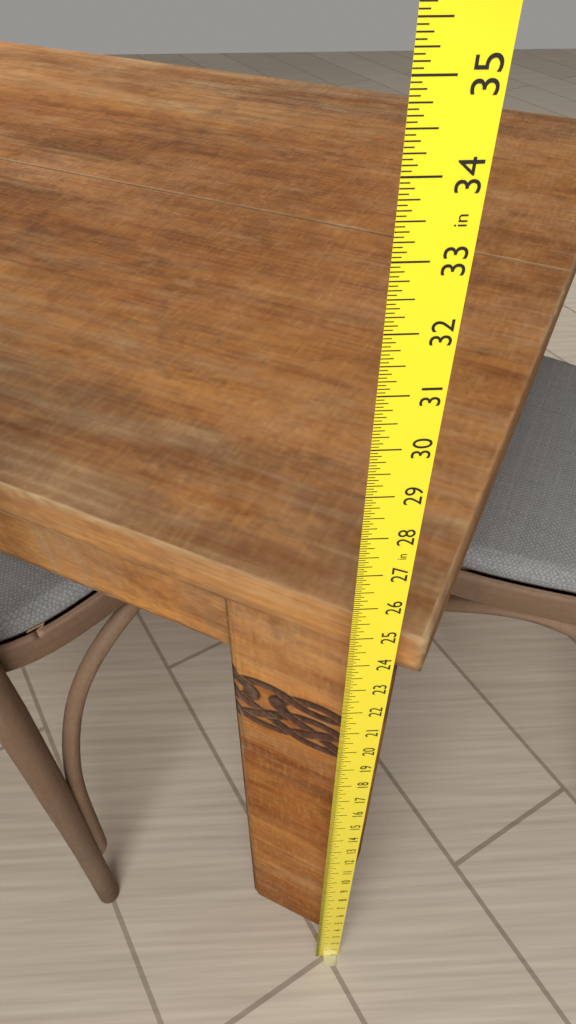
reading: 24.6250 in
